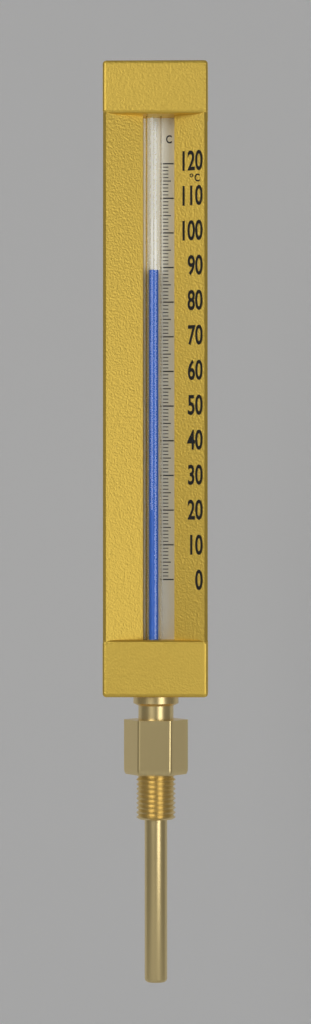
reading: 89 °C
